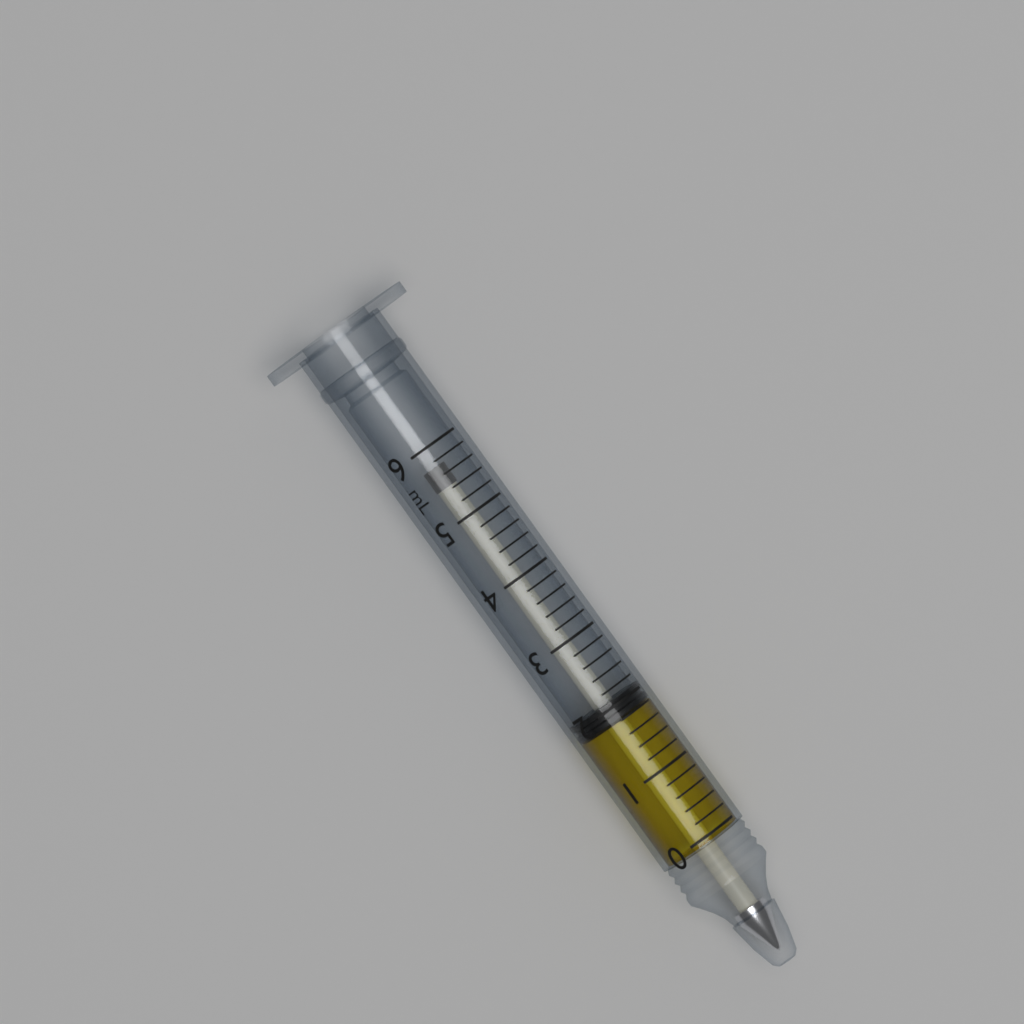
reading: 1.8 mL
